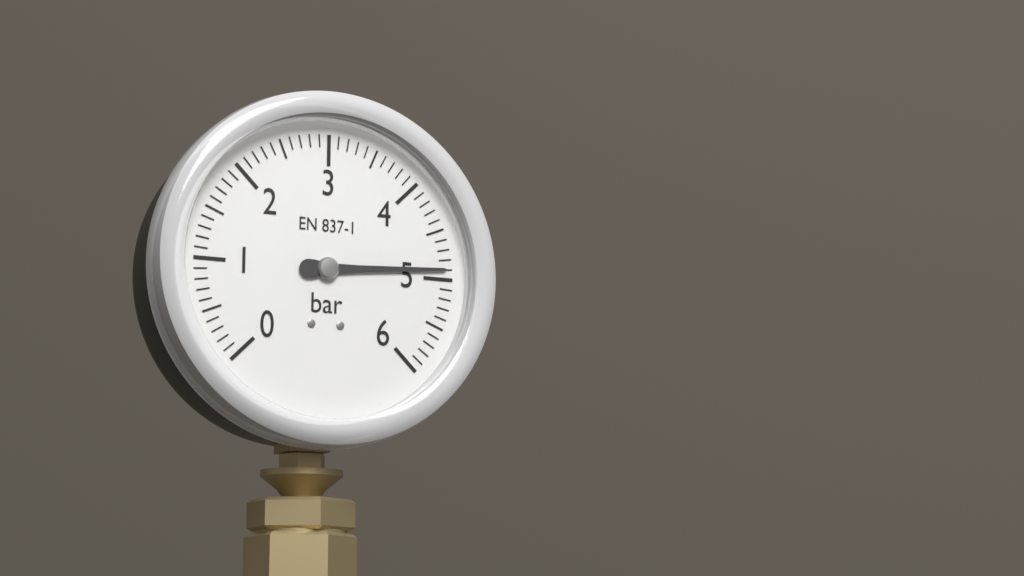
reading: 4.9 bar
